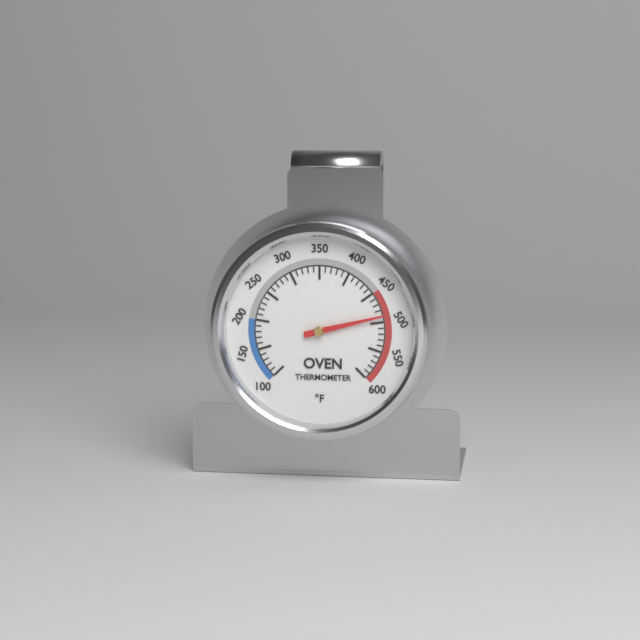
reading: 490 °F
